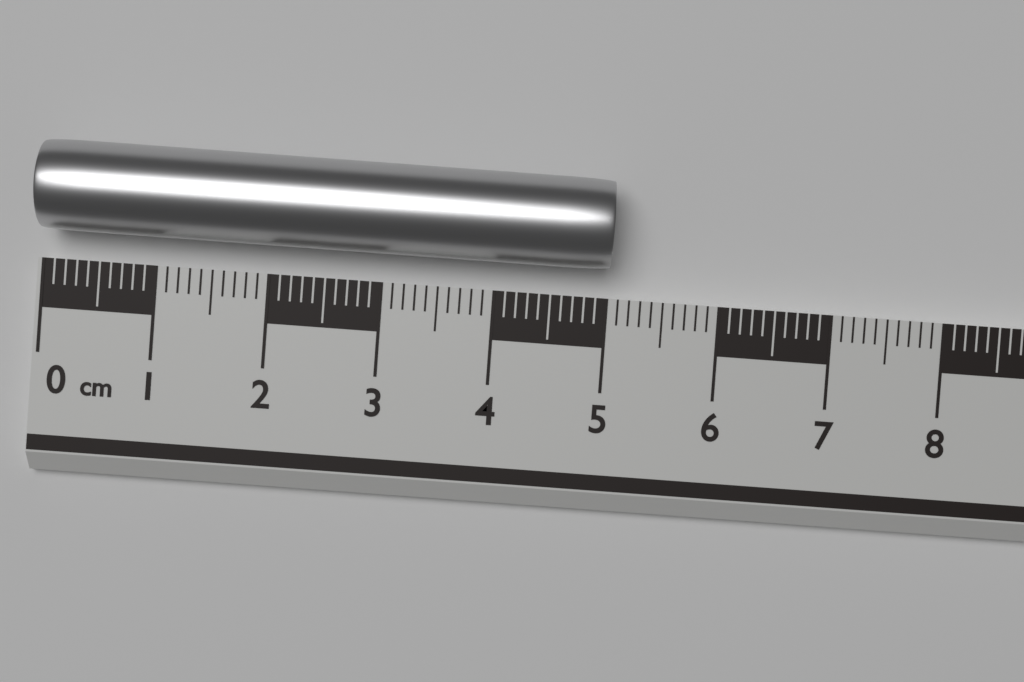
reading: 5.0 cm
